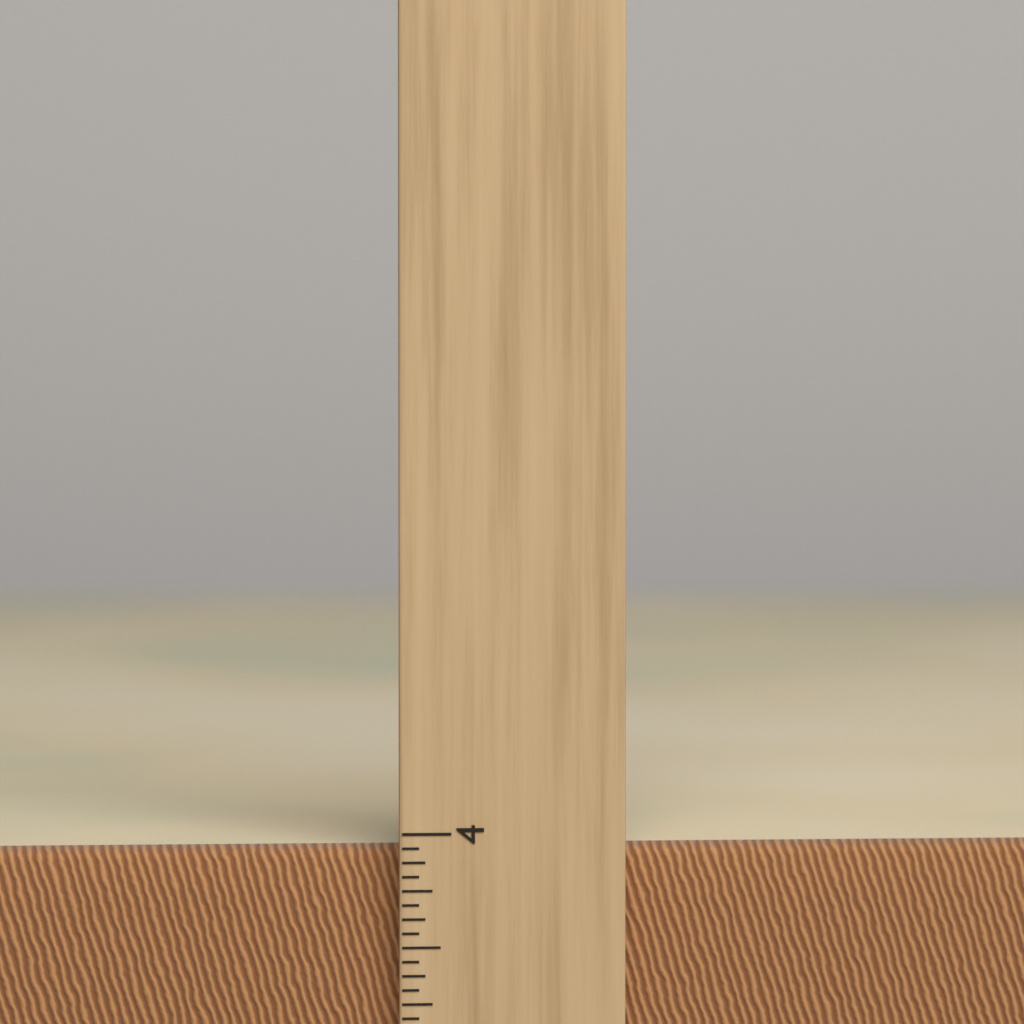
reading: 3.9375 inch
